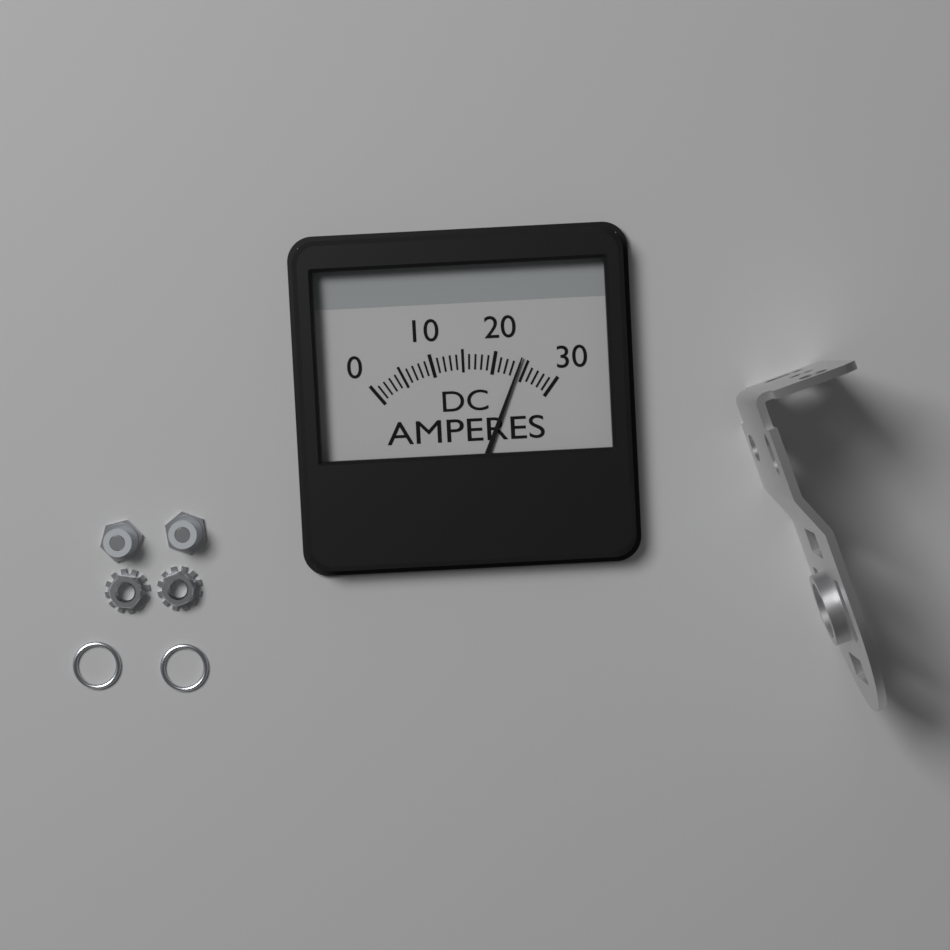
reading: 24 A
